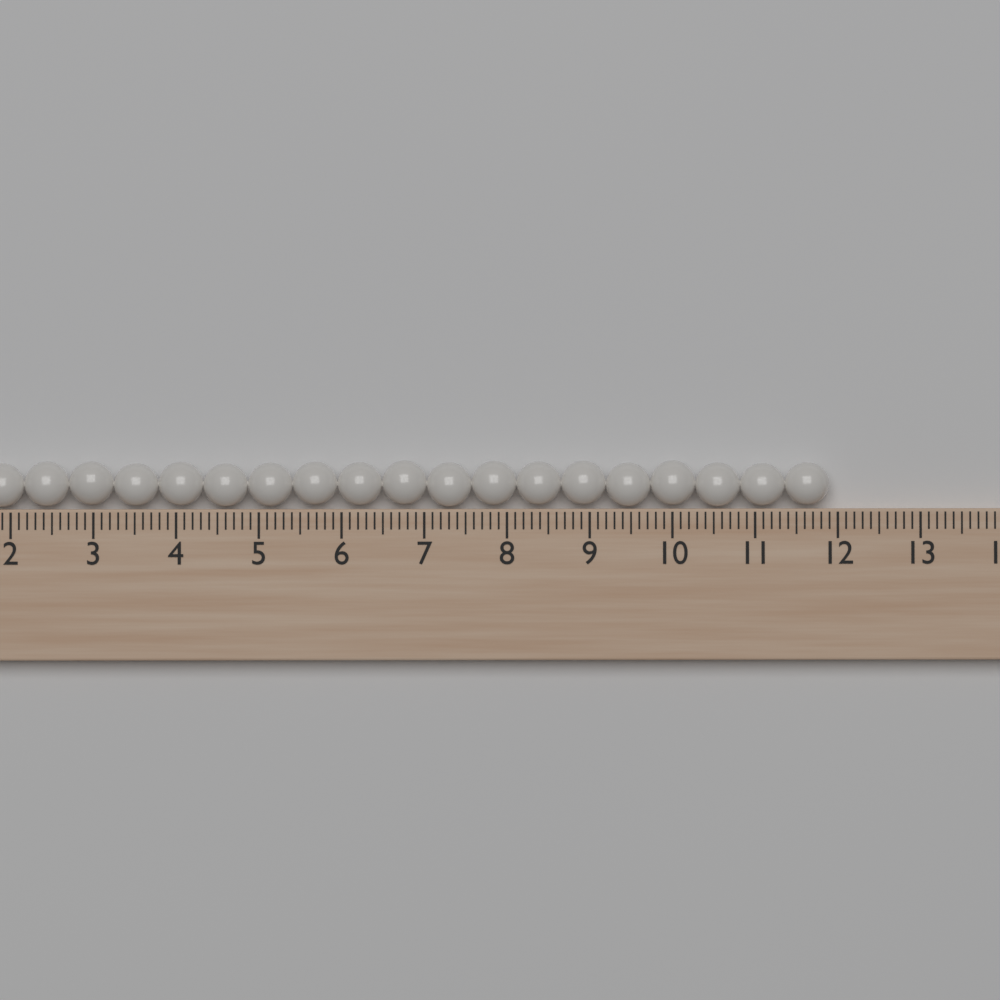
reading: 11.9 (no unit)
